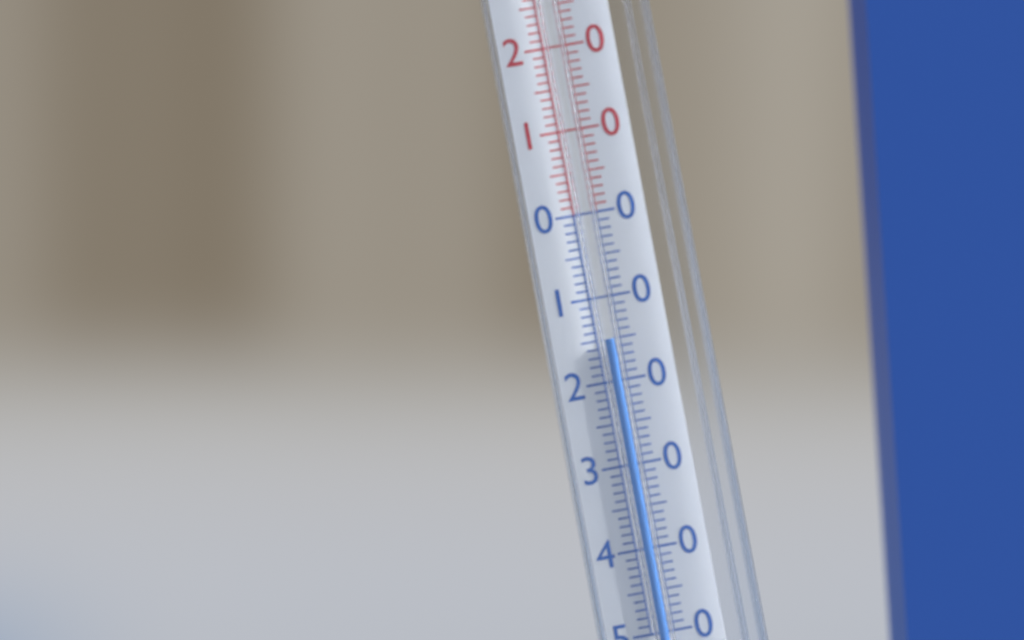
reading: -15 °C
